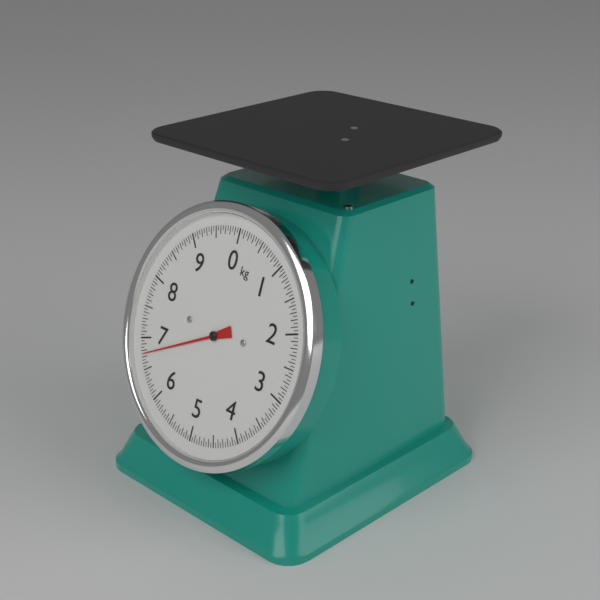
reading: 6.75 kg
